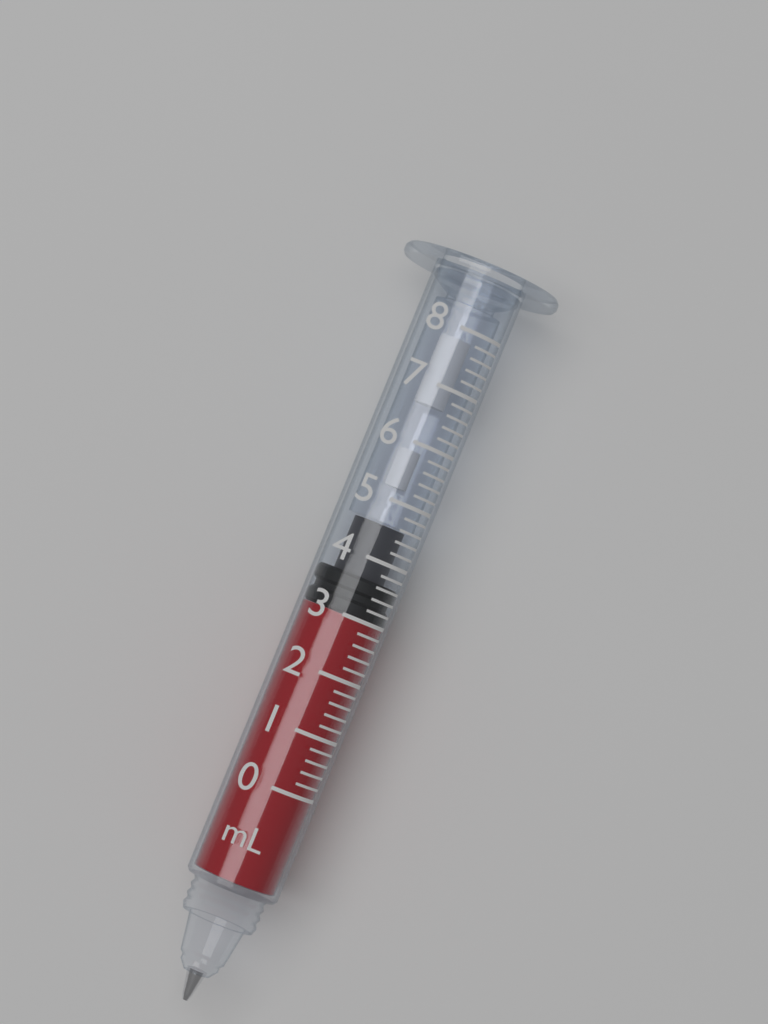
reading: 3.0 mL
